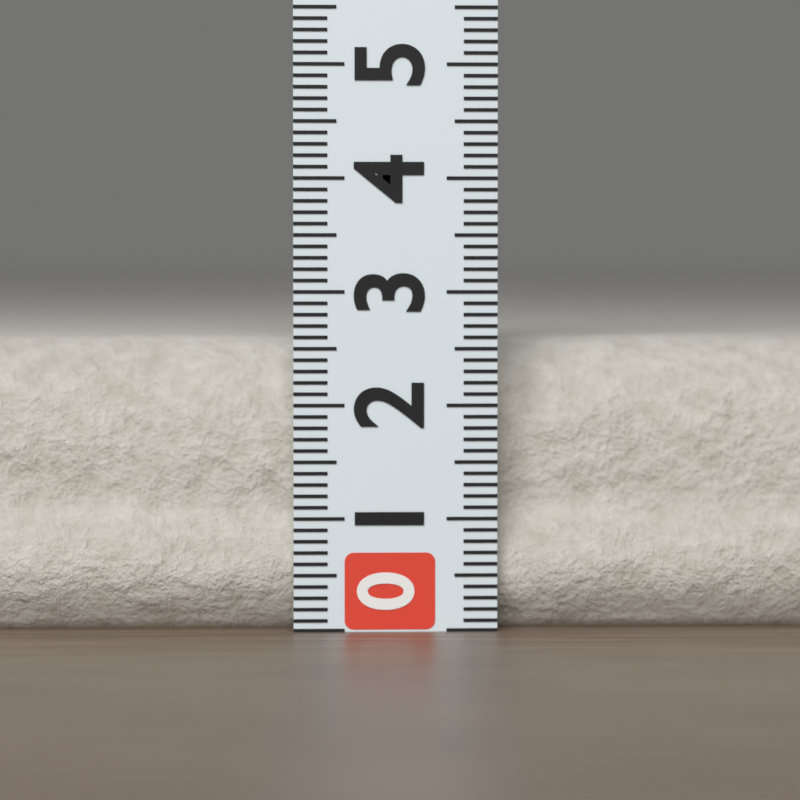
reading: 2.6 (no unit)
